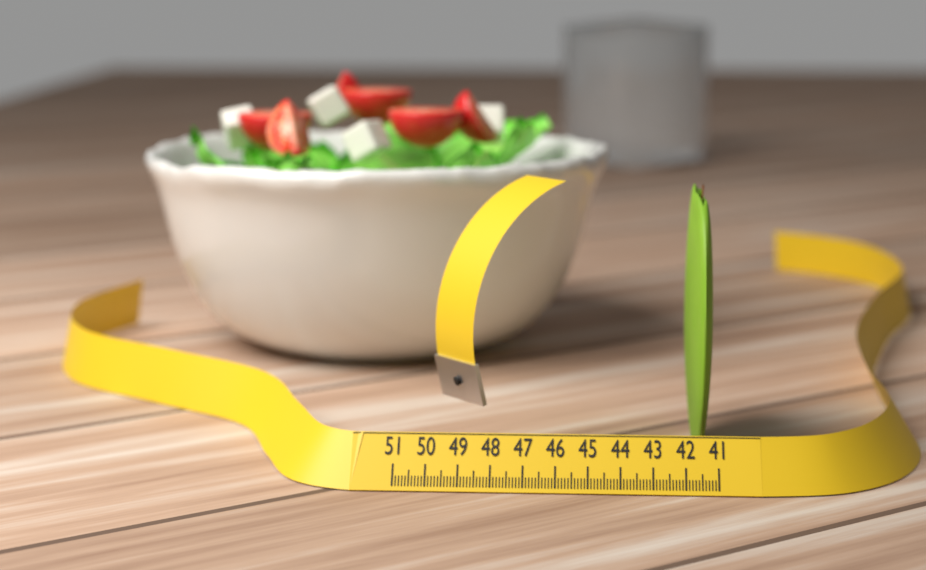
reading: 41.8 (no unit)
